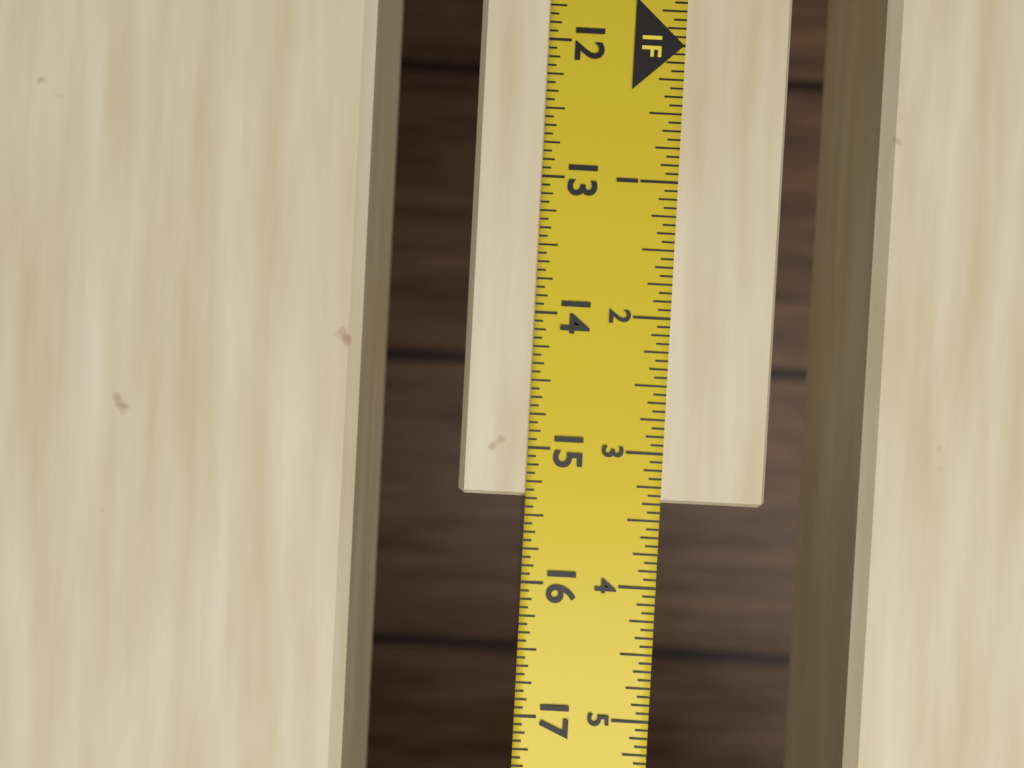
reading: 15.3750 in
